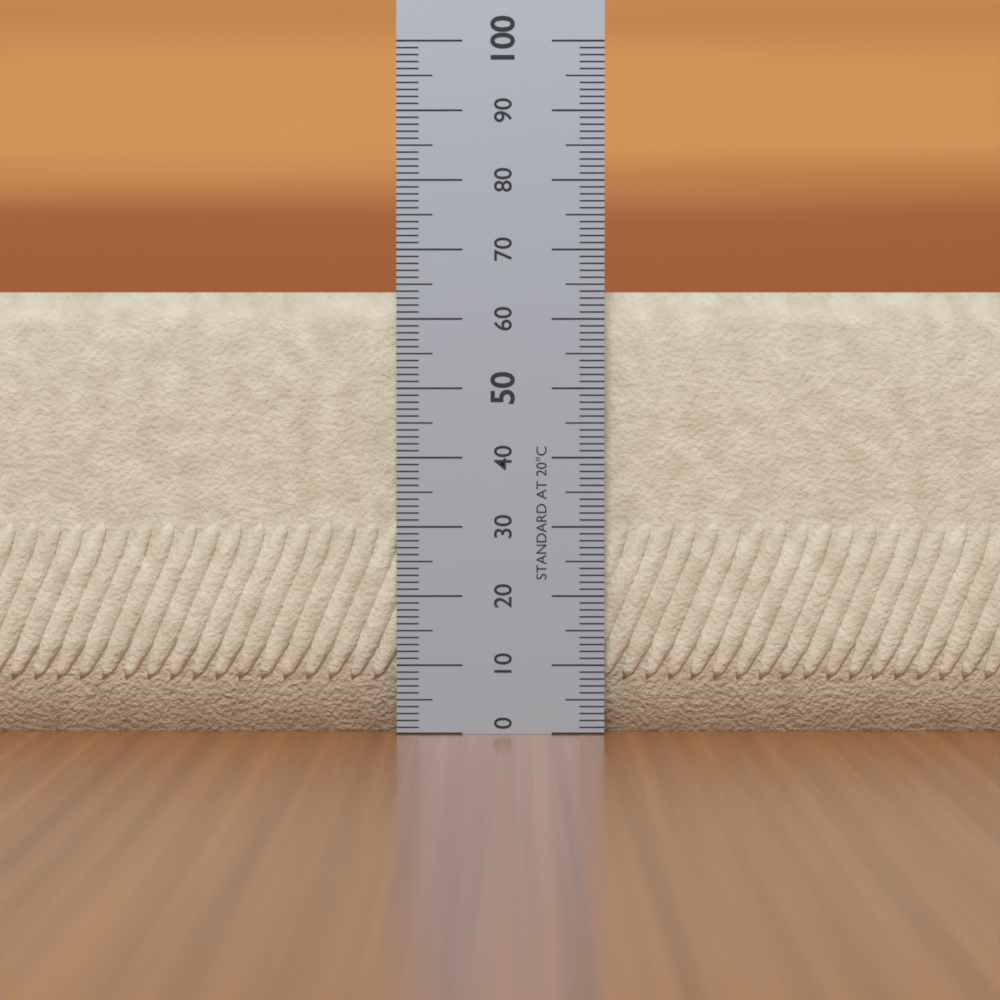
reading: 64 (no unit)
